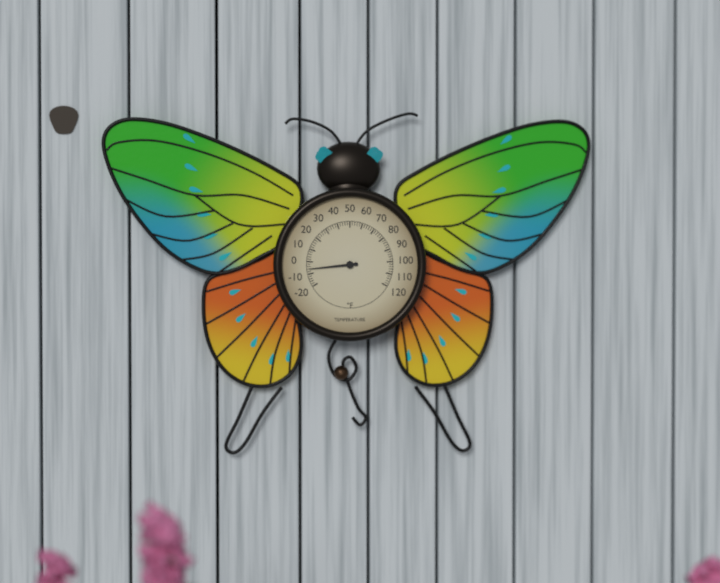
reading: -6 °F
